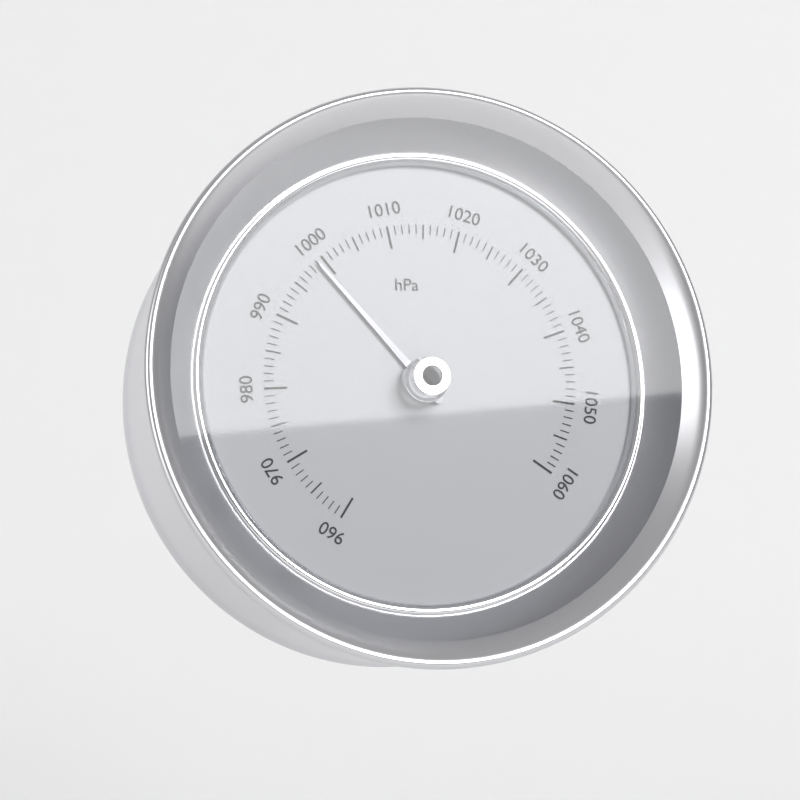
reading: 999 hPa
